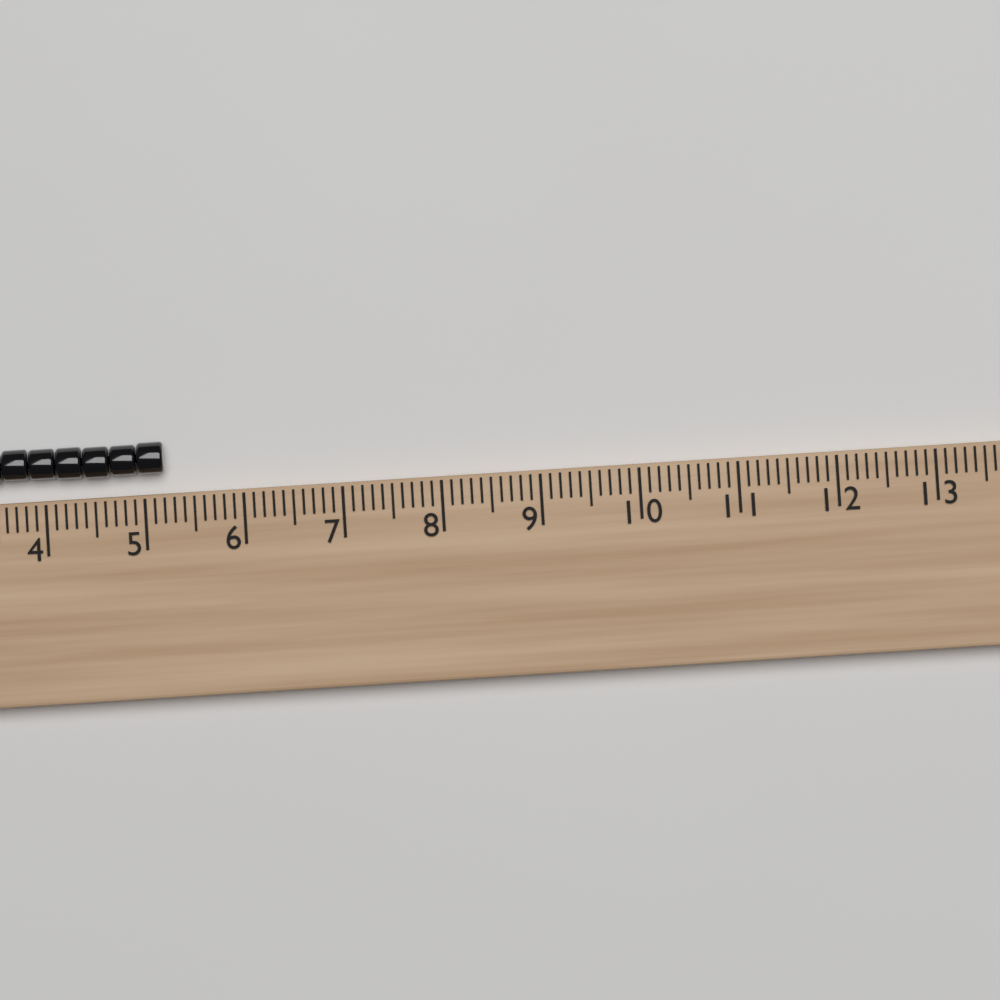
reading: 5.2 (no unit)
